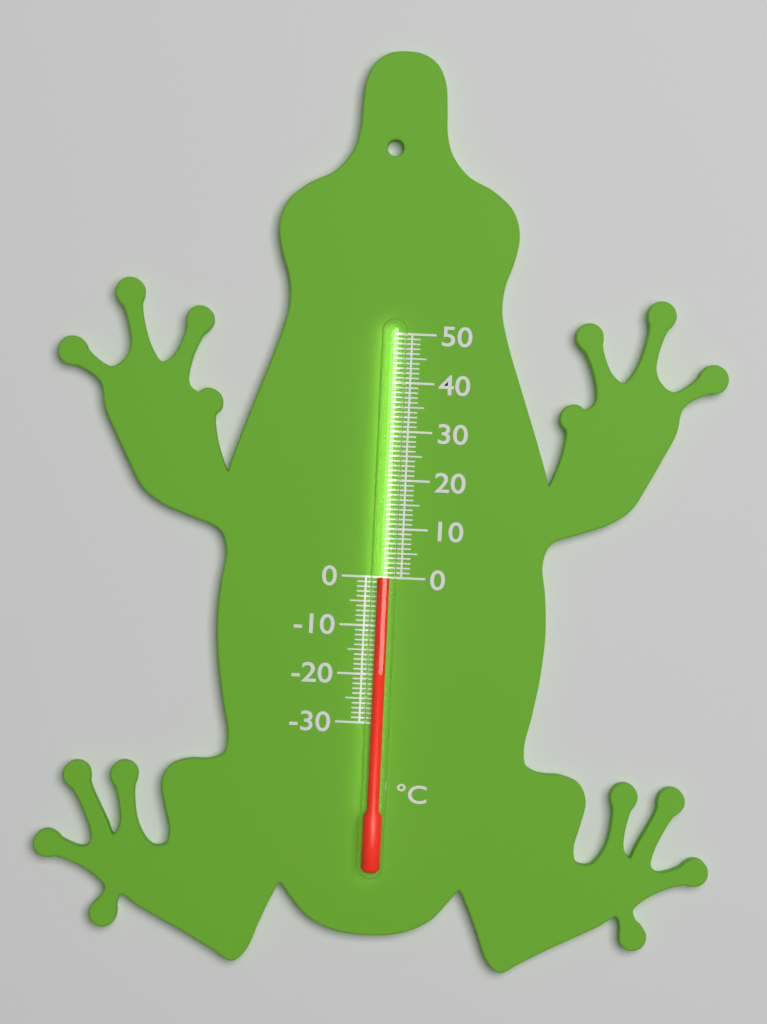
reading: 0 °C
